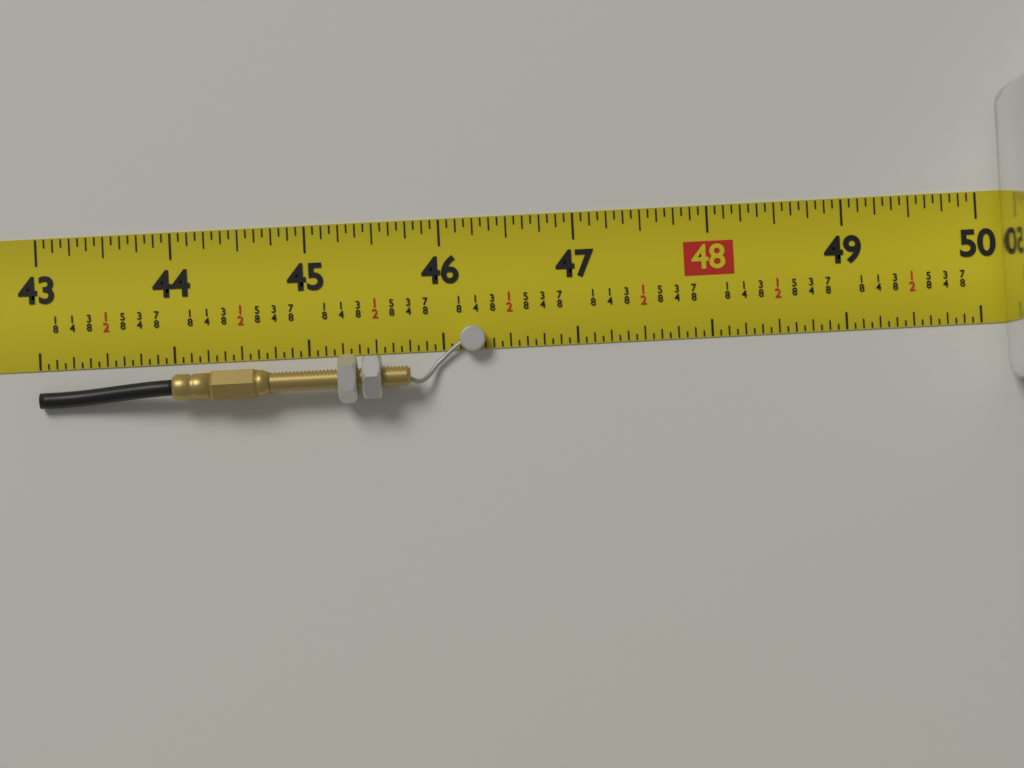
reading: 46.3125 in
